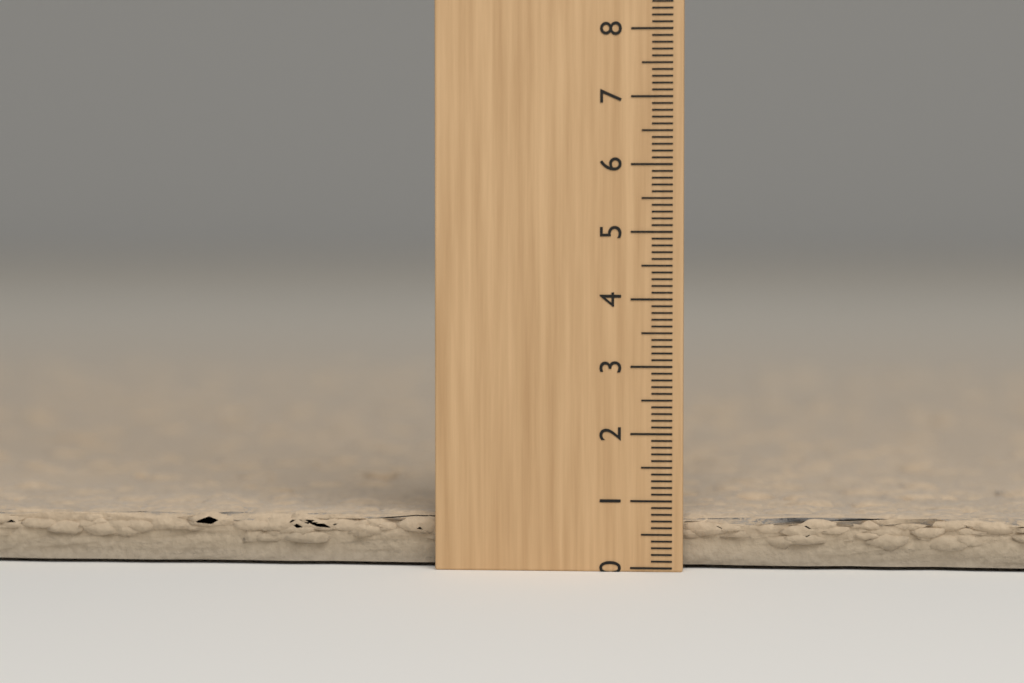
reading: 0.8 (no unit)
